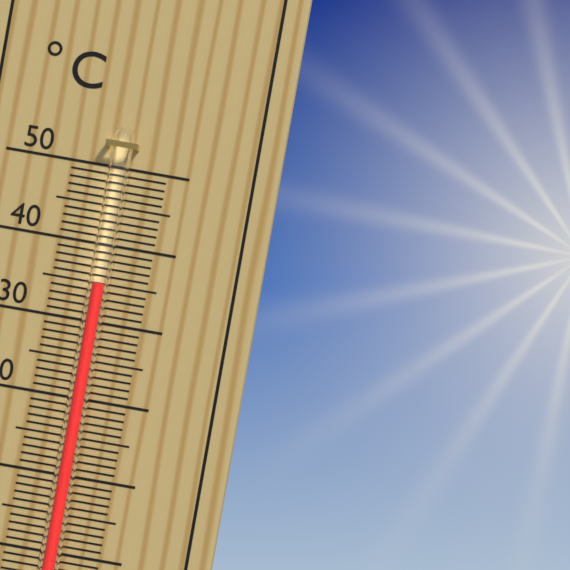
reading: 35 °C
